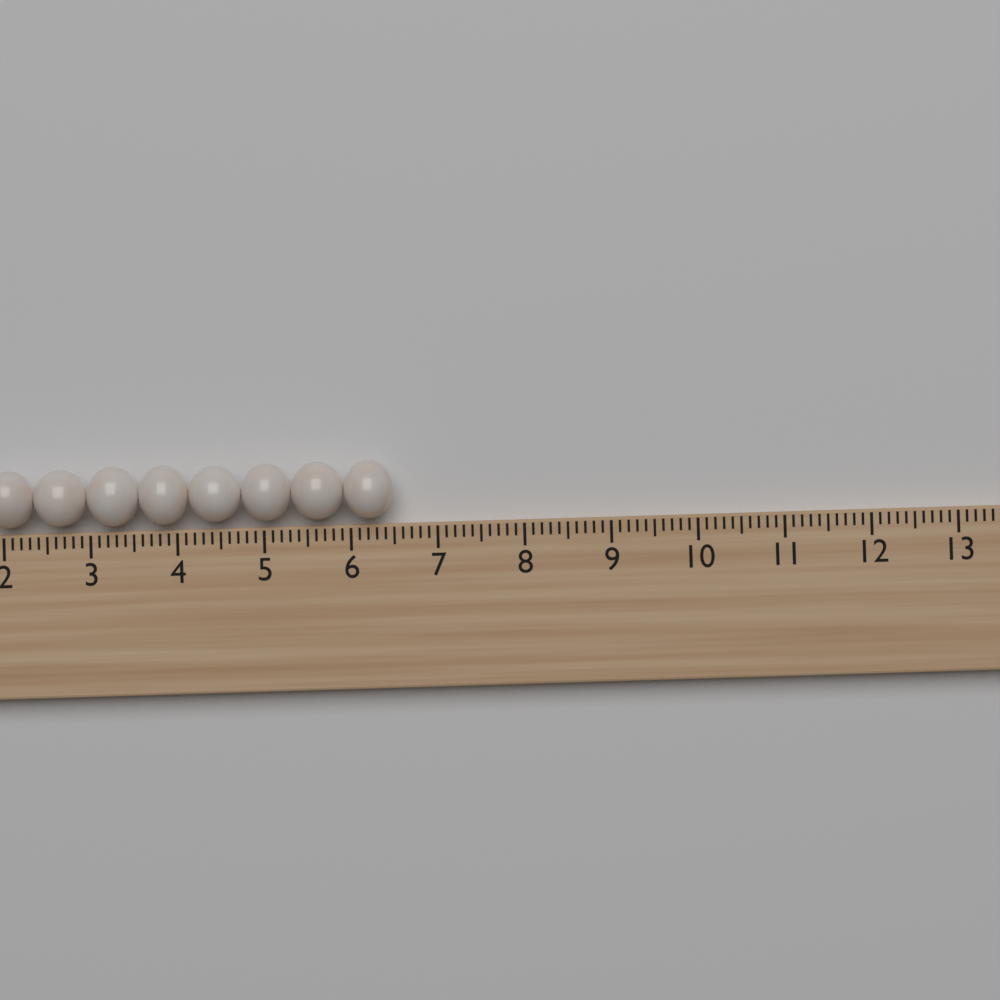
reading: 6.5 (no unit)
